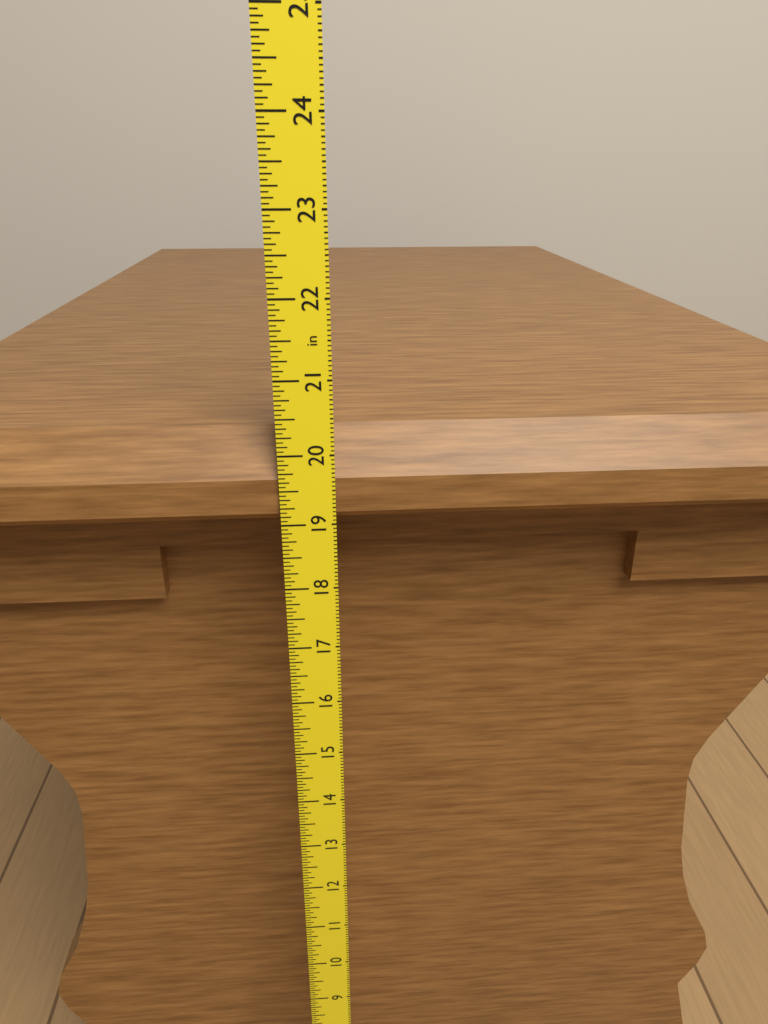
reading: 20.2500 in
